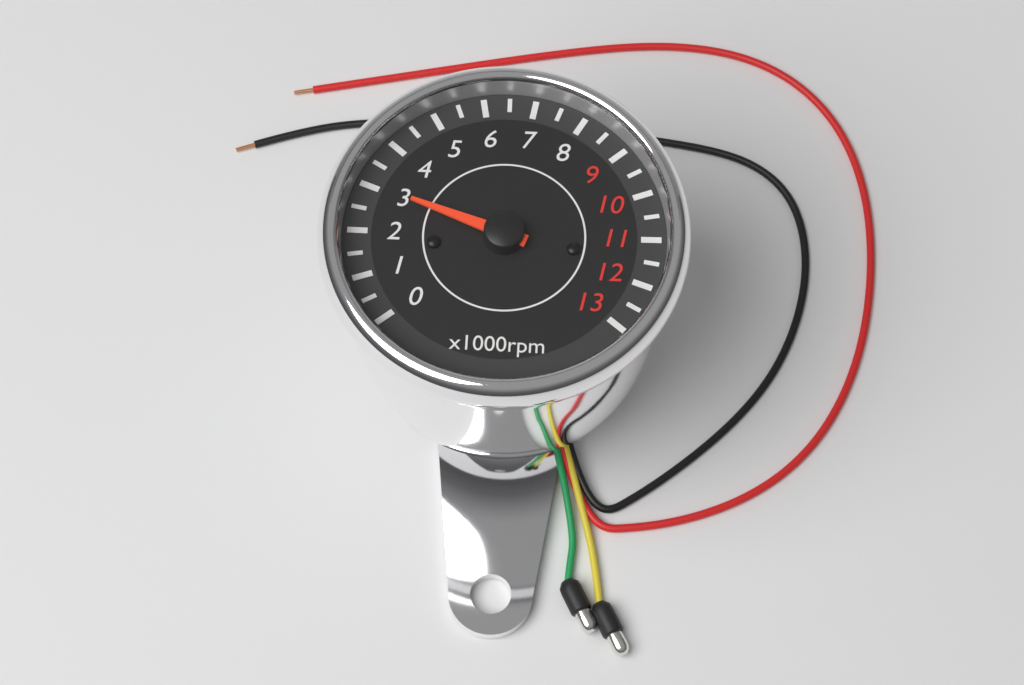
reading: 3000 rpm
